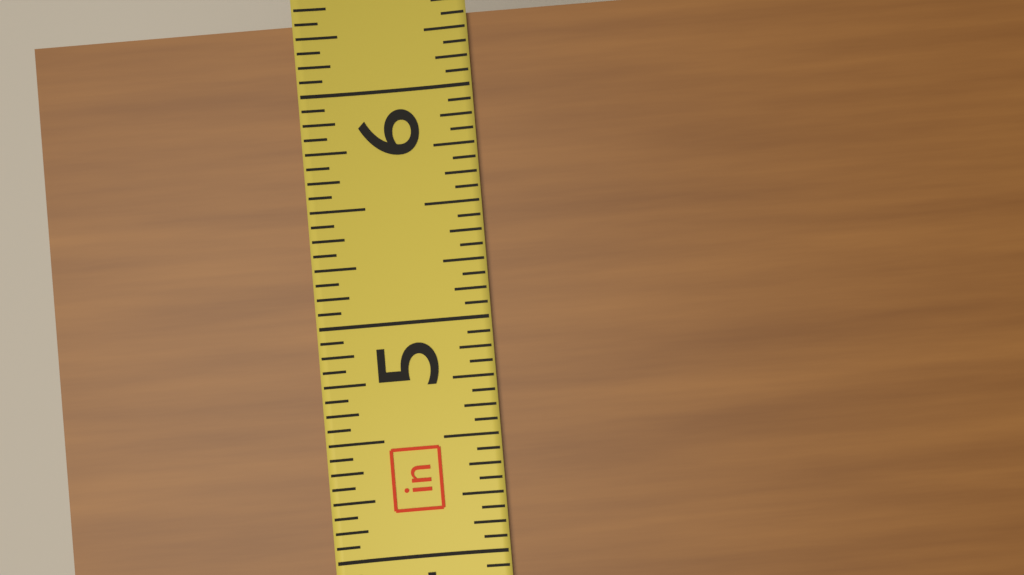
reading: 6.3125 in
